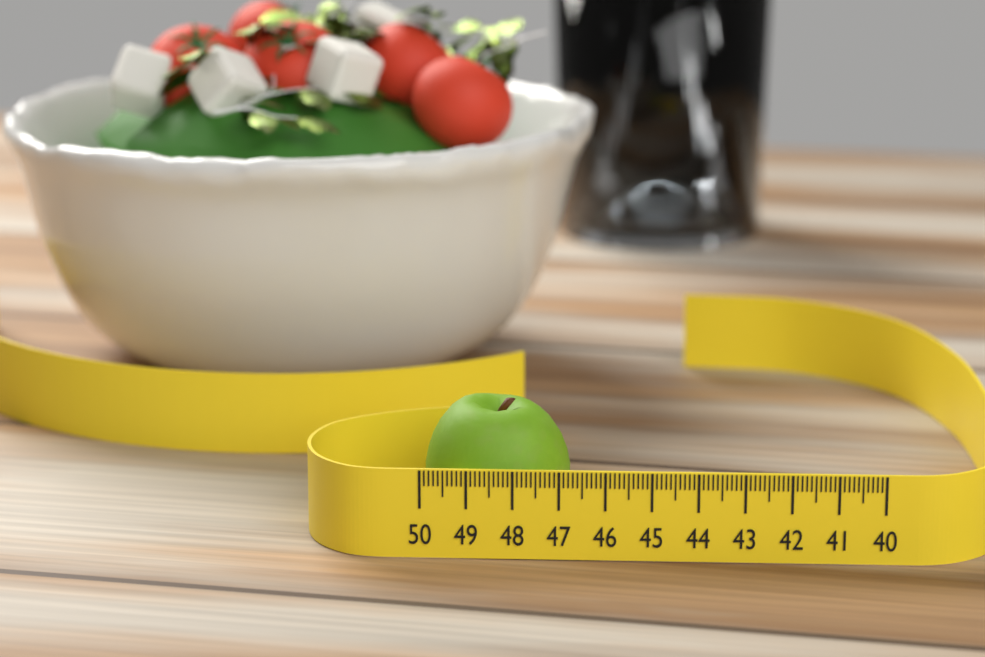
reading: 46.8 (no unit)
